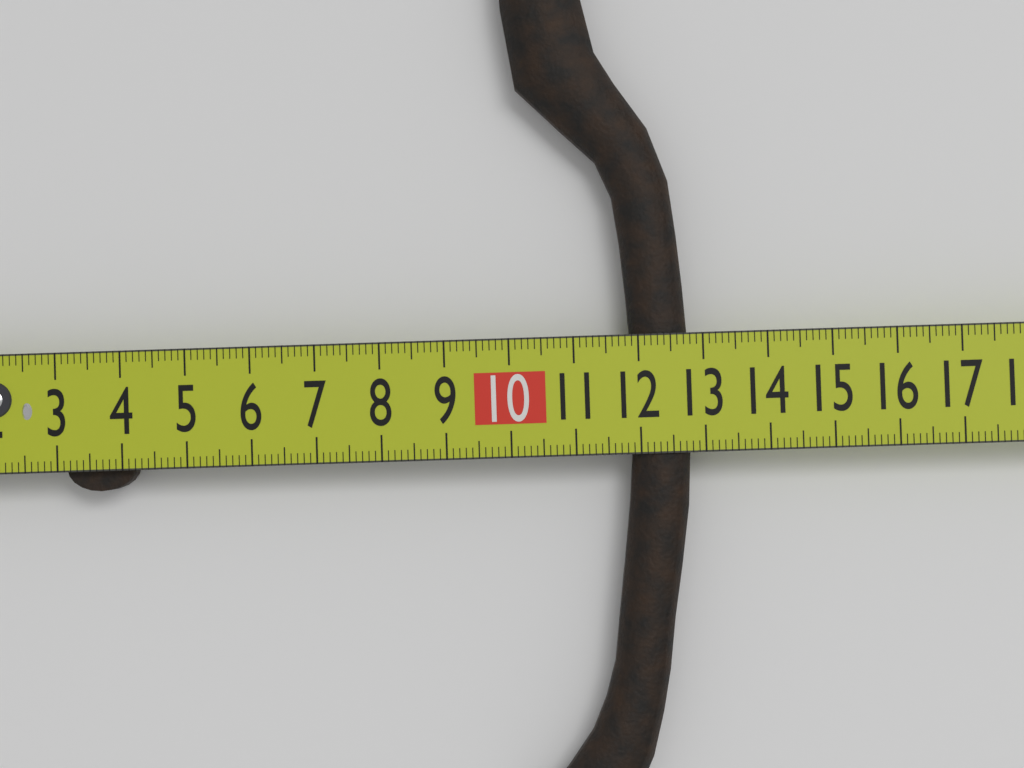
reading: 12.8 cm
